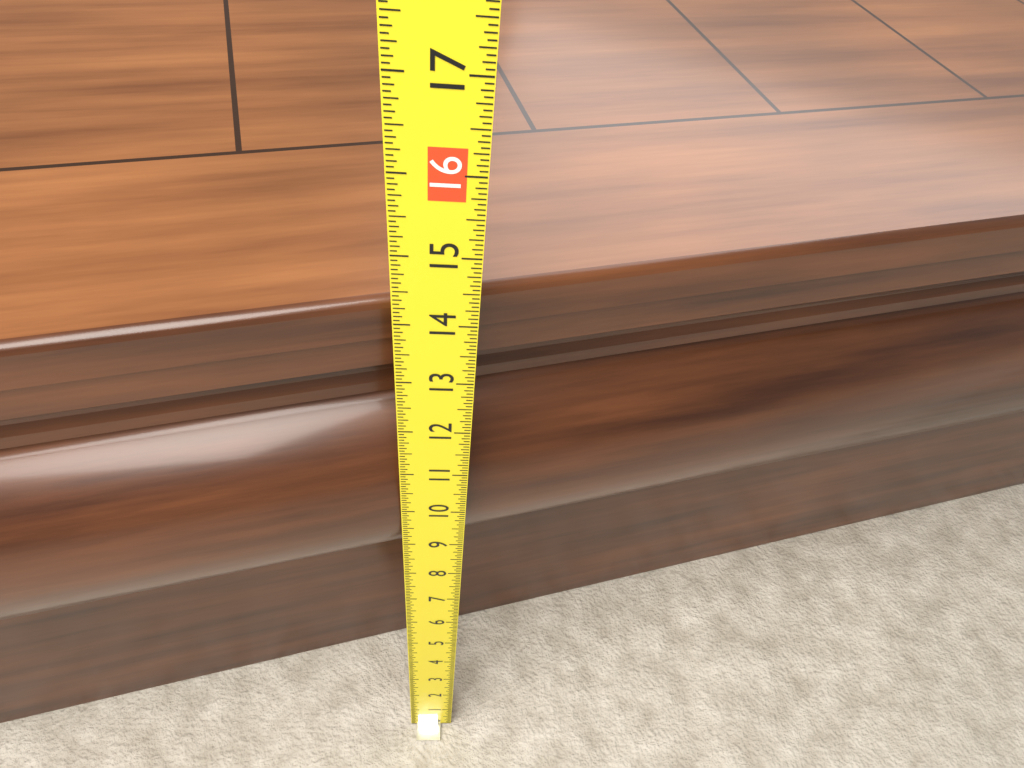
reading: 13.9375 (no unit)
